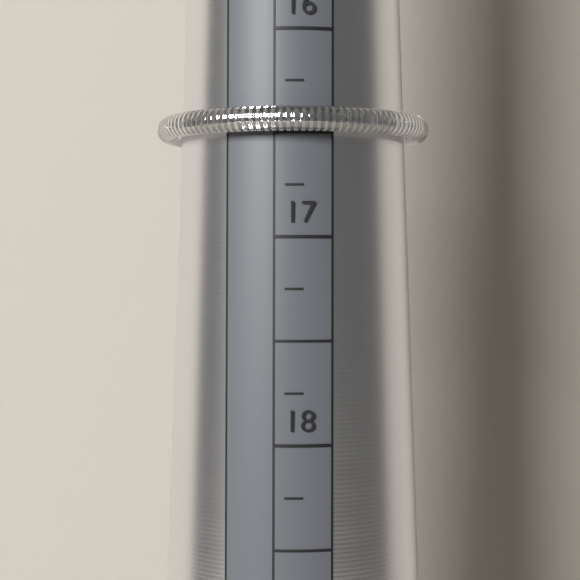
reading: 16.50 mm
